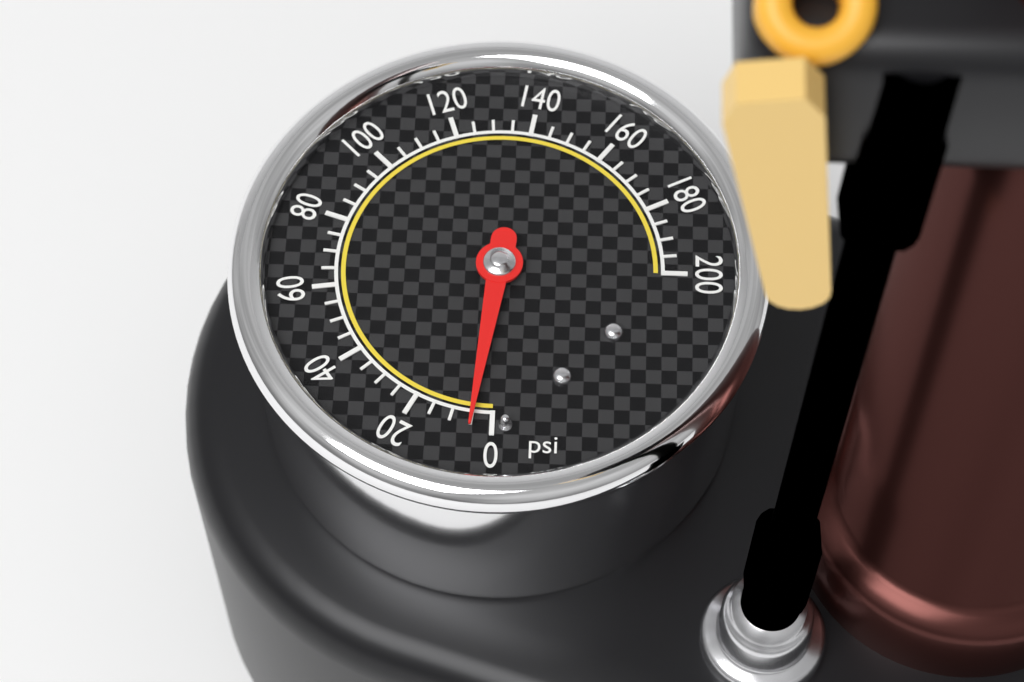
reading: 5 psi
